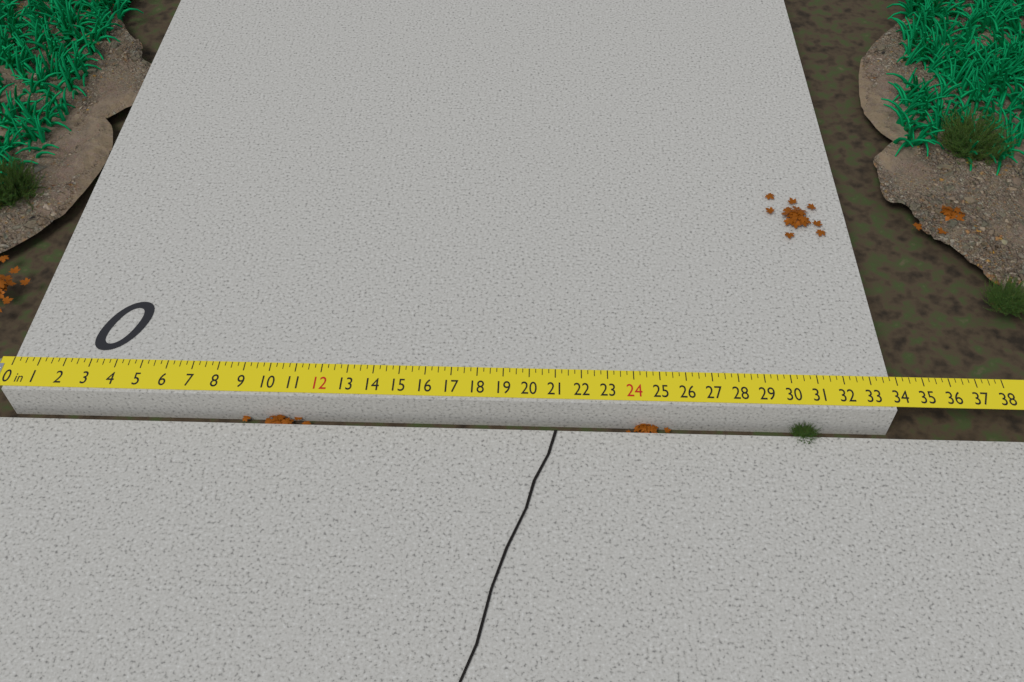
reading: 33.75 in
